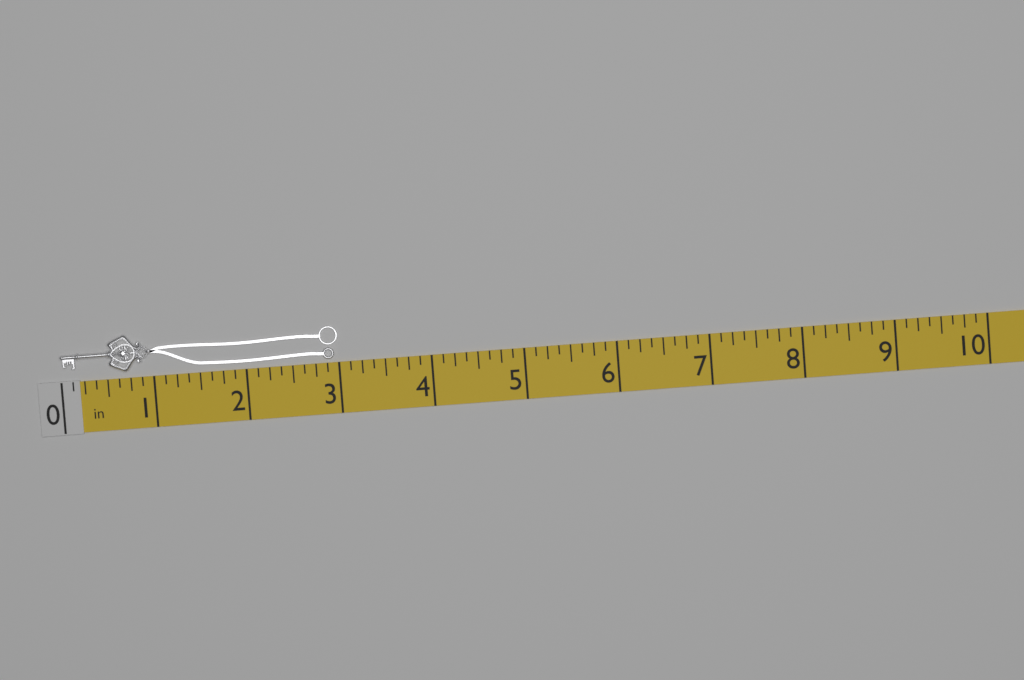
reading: 3.000 in
